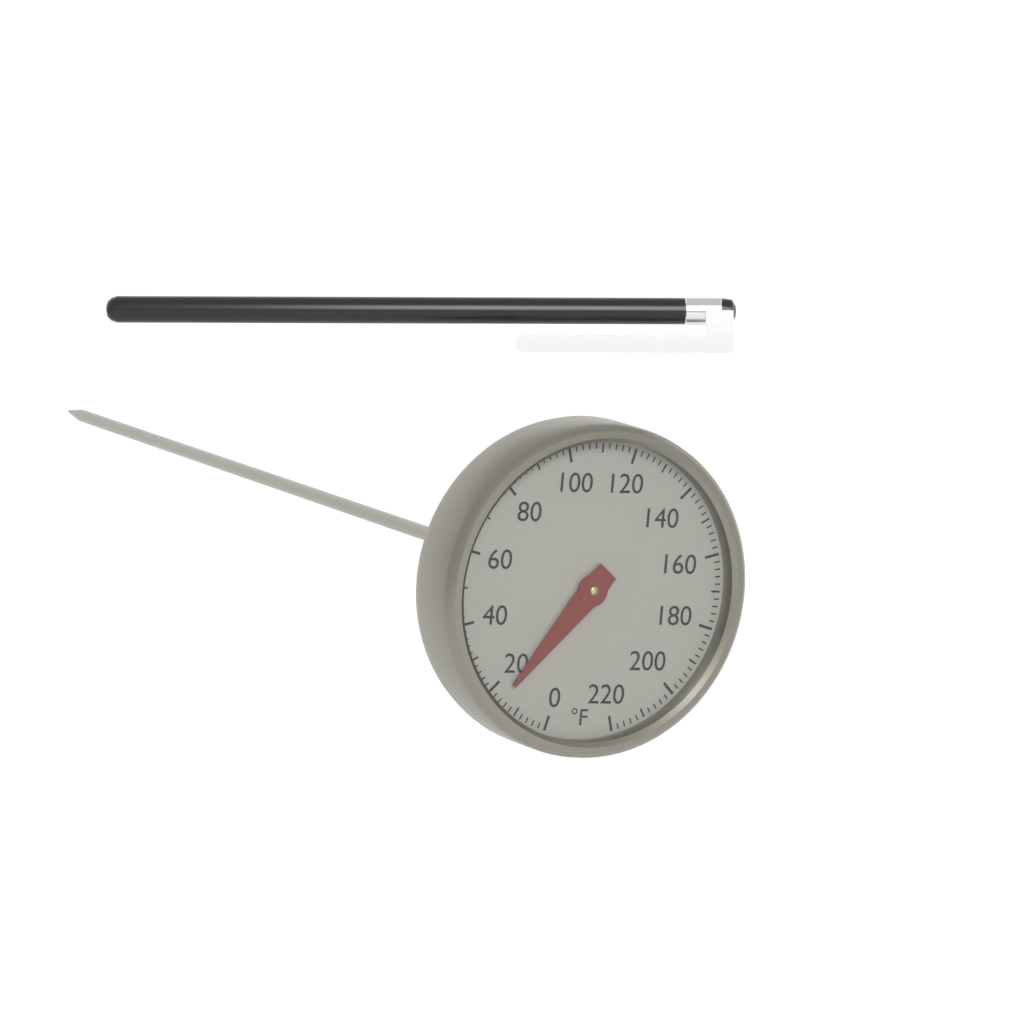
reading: 16 °F
